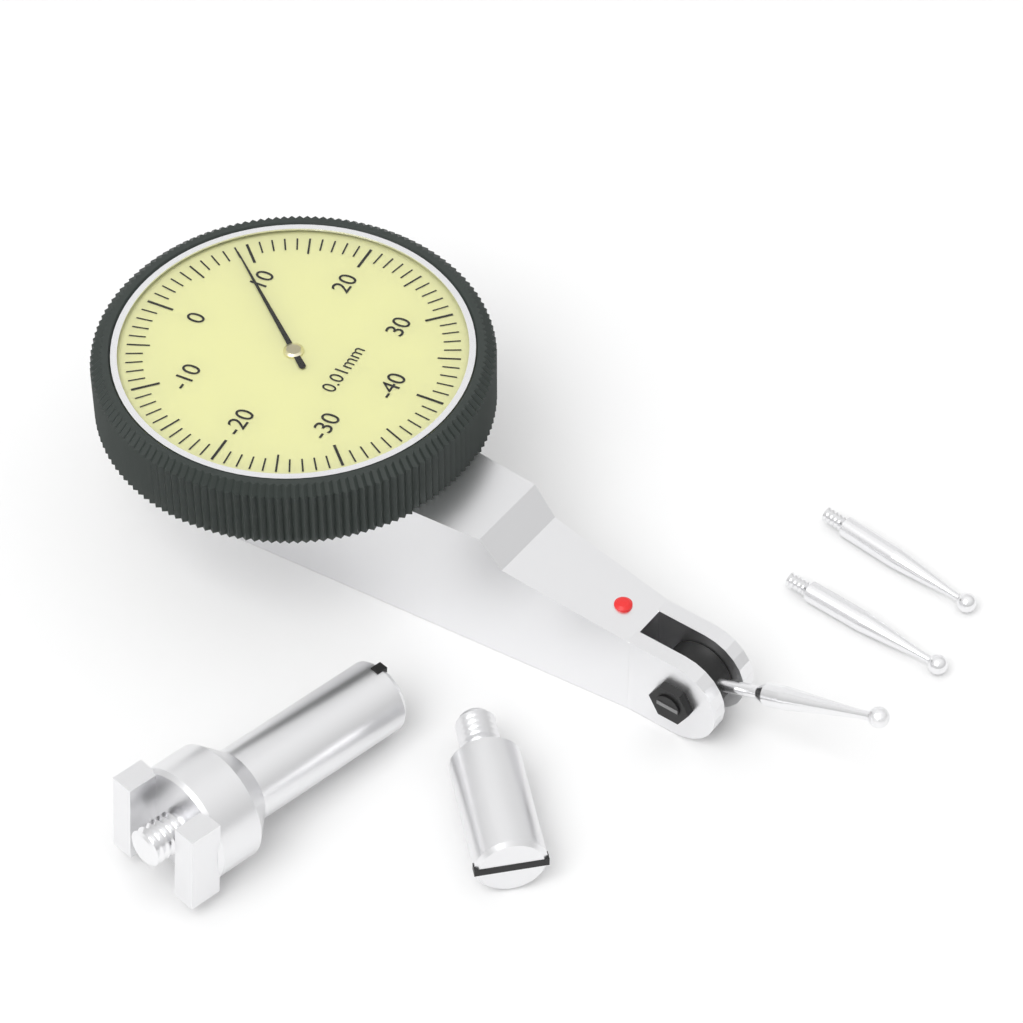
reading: 9 0.01mm
